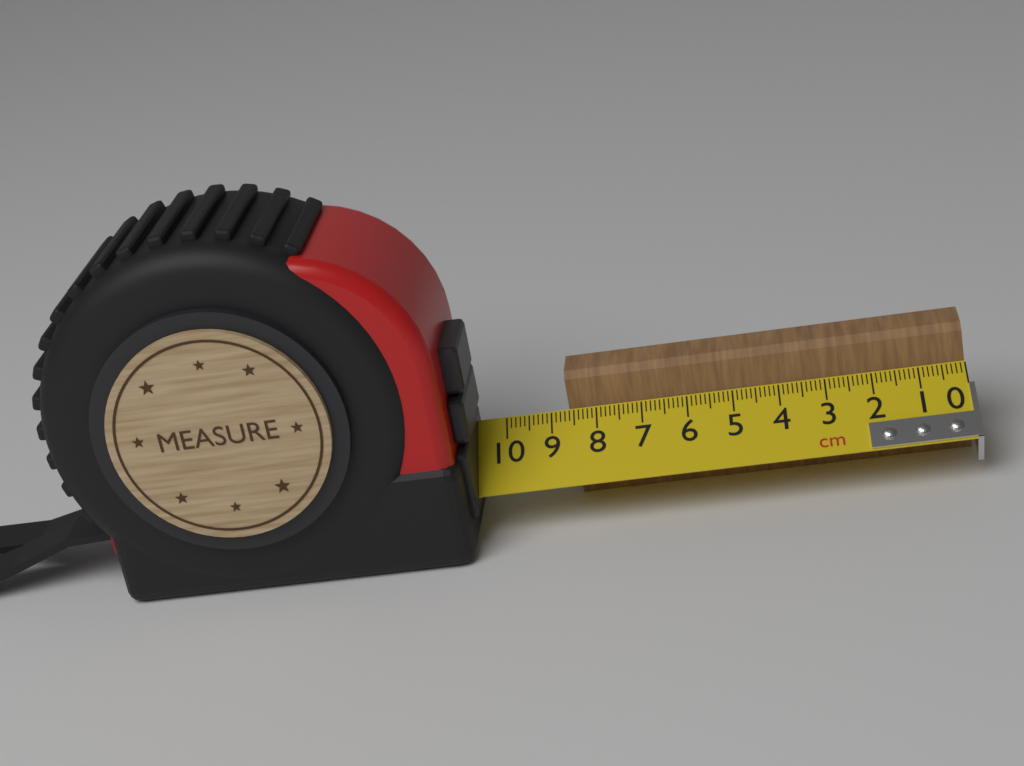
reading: 8.6 cm
